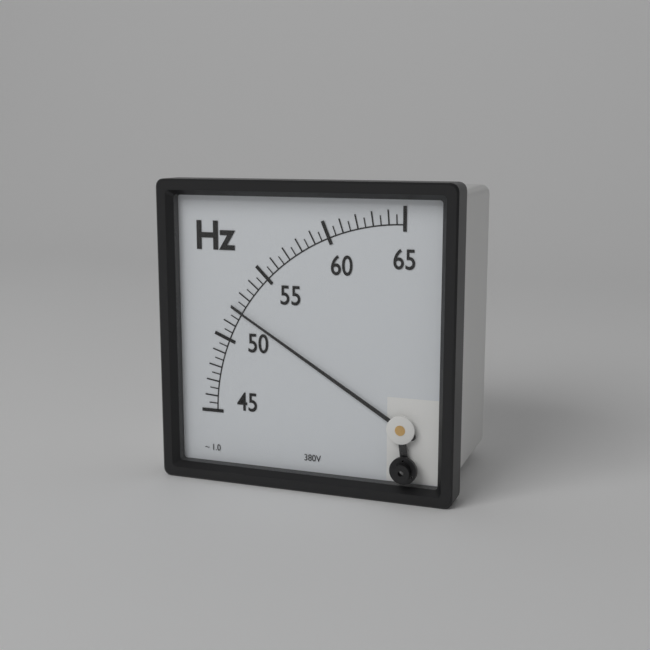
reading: 52.0 Hz
